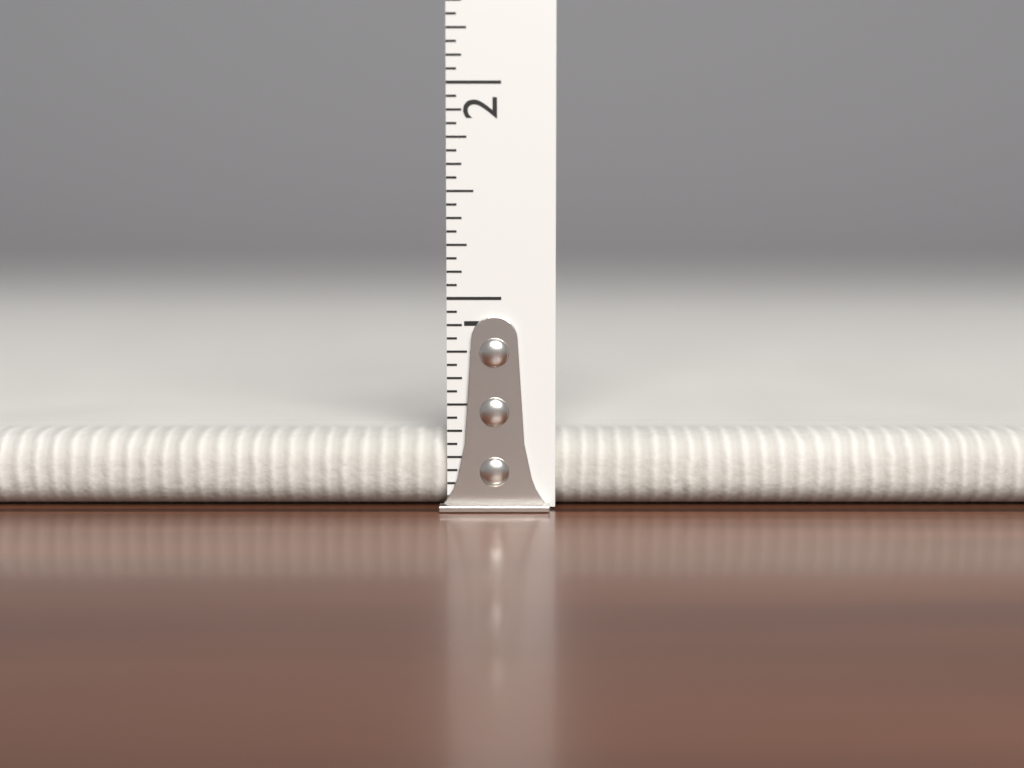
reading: 0.3600 in
